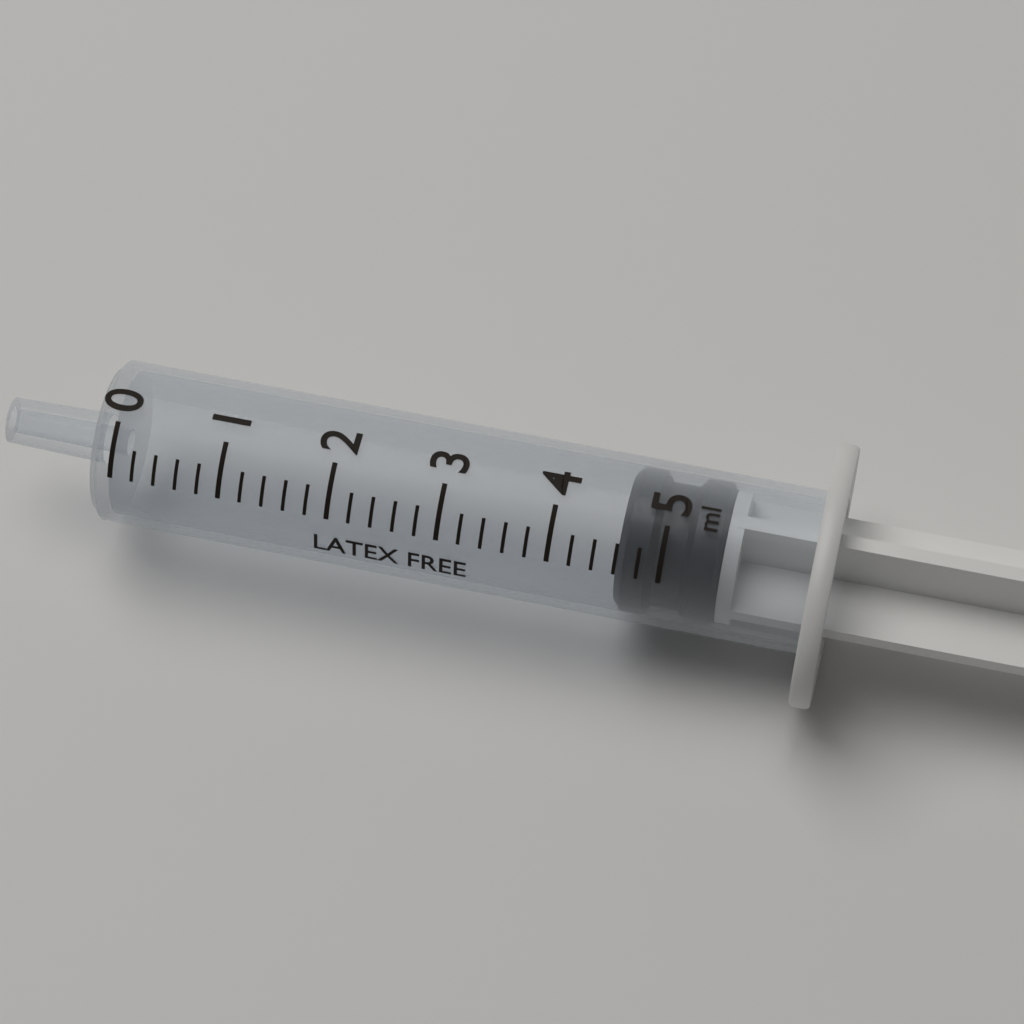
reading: 4.6 ml
